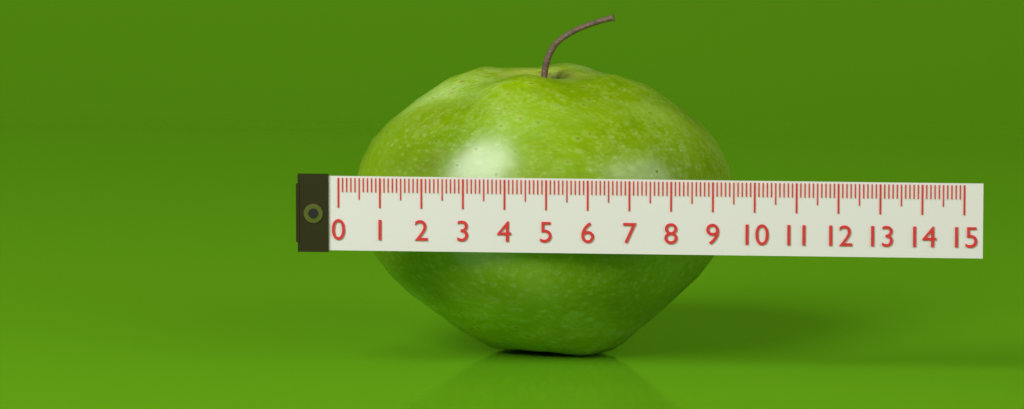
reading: 9.3 (no unit)
